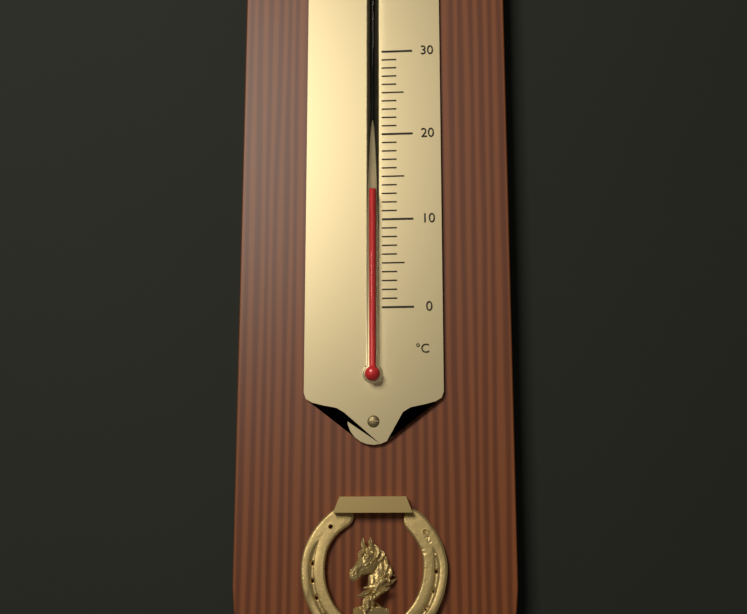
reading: 13 °C
